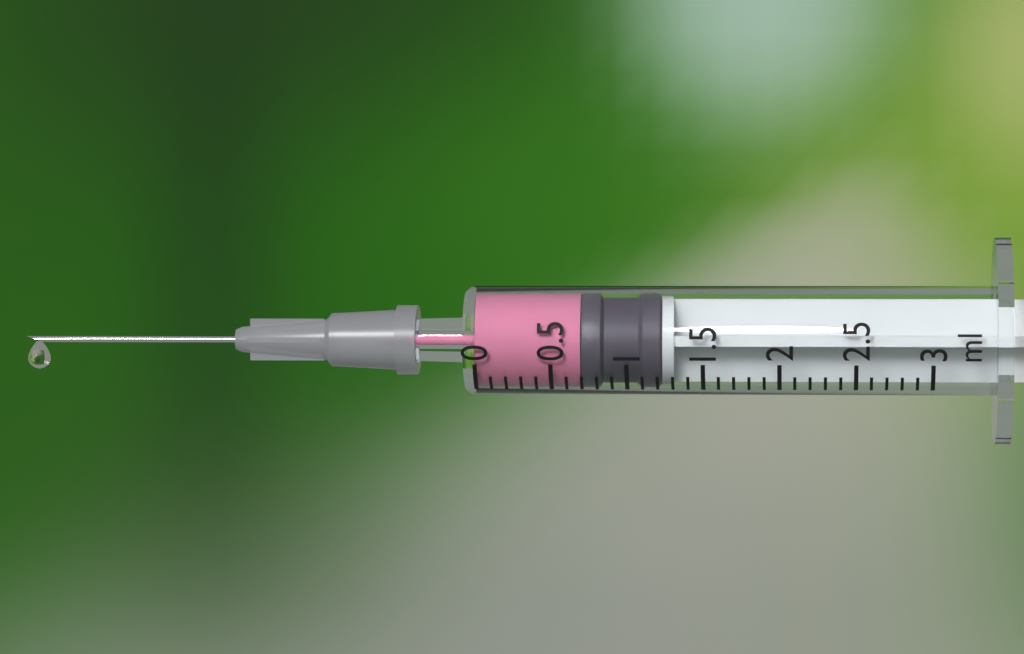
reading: 0.7 ml
